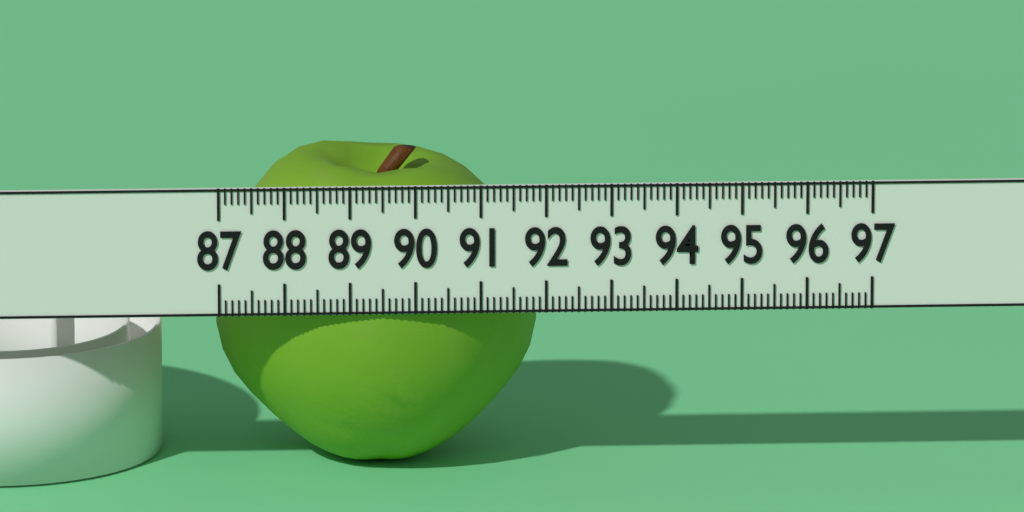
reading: 92.0 (no unit)
